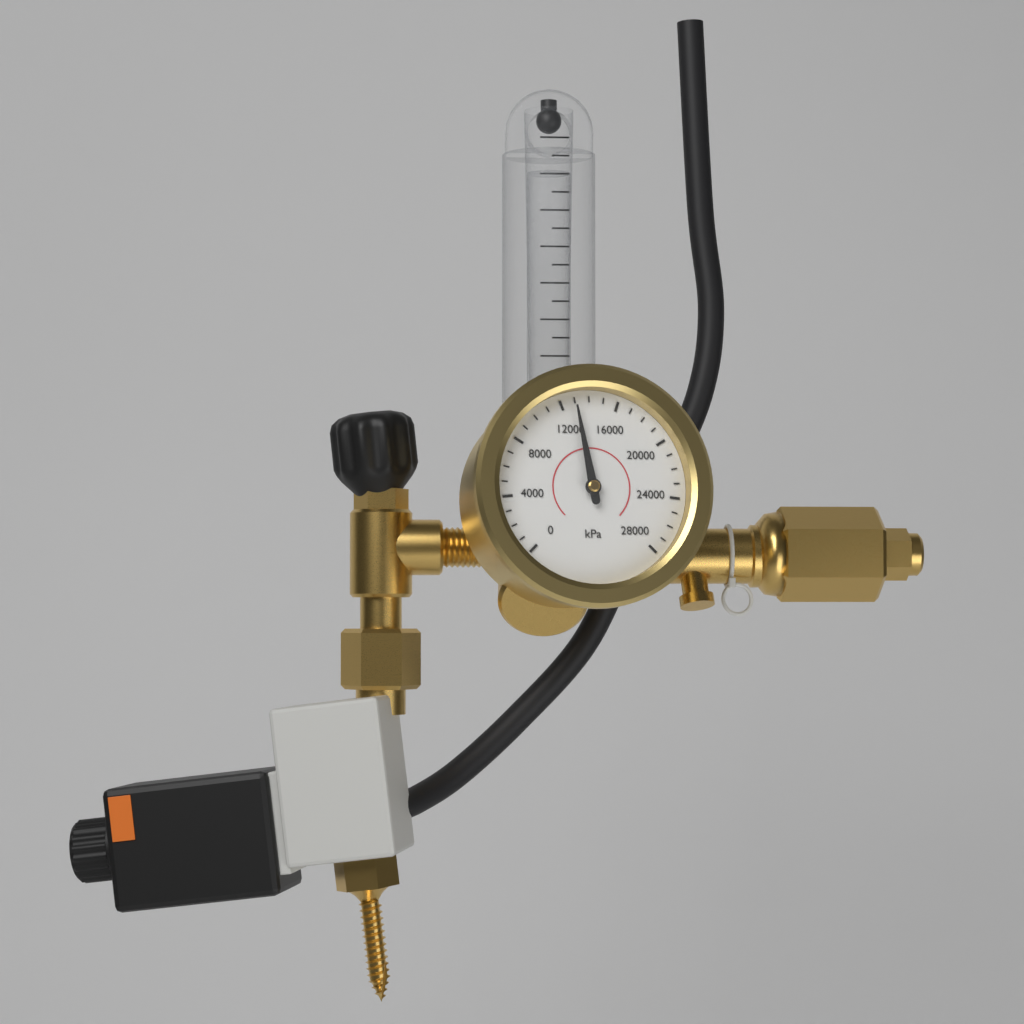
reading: 13000 kPa
